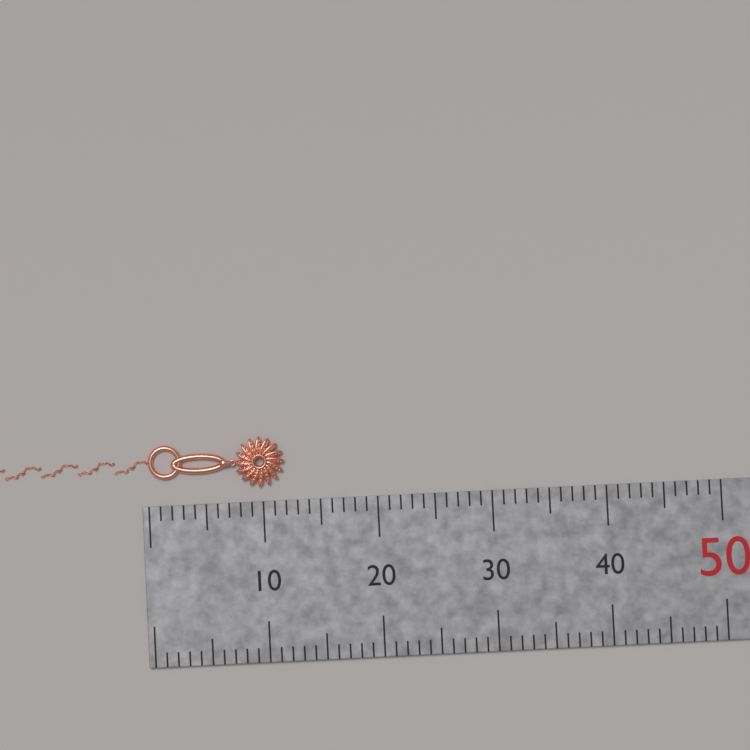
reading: 12 mm
